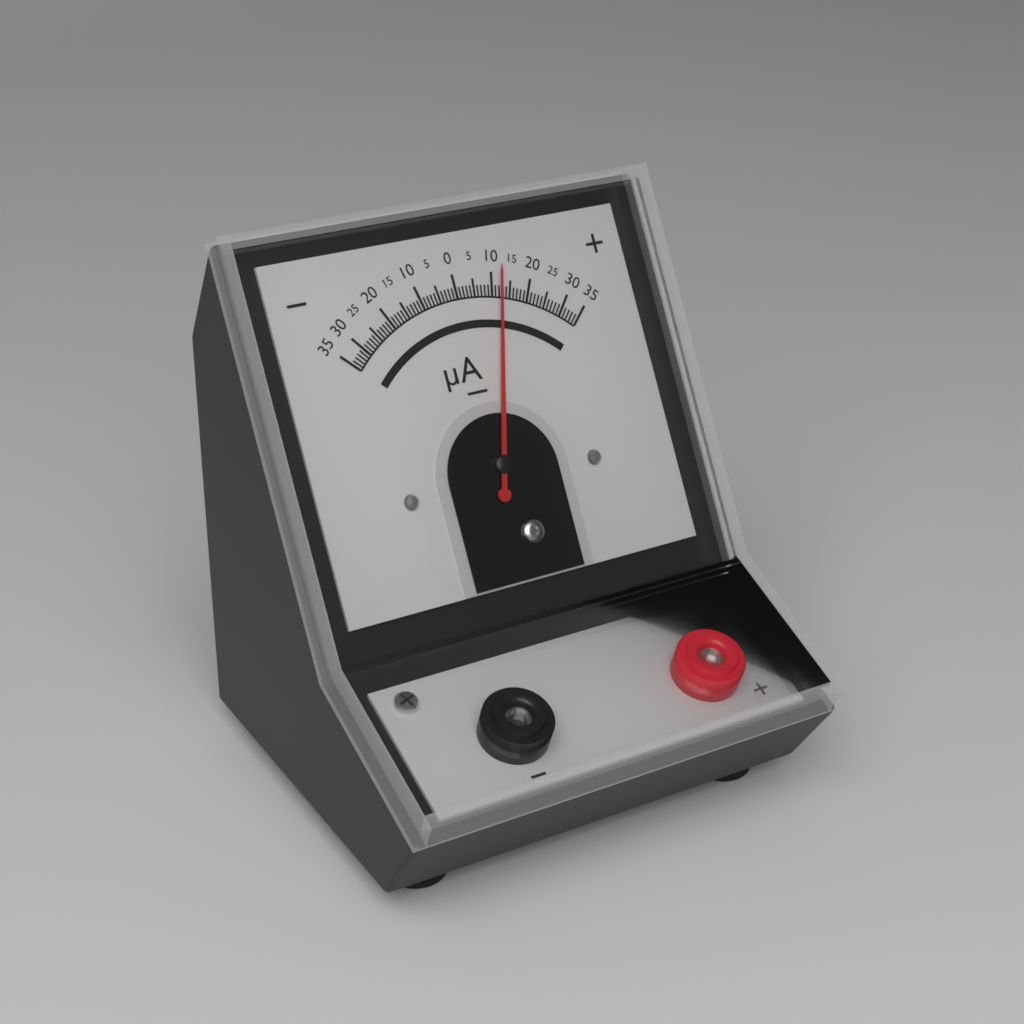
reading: 12 µA
